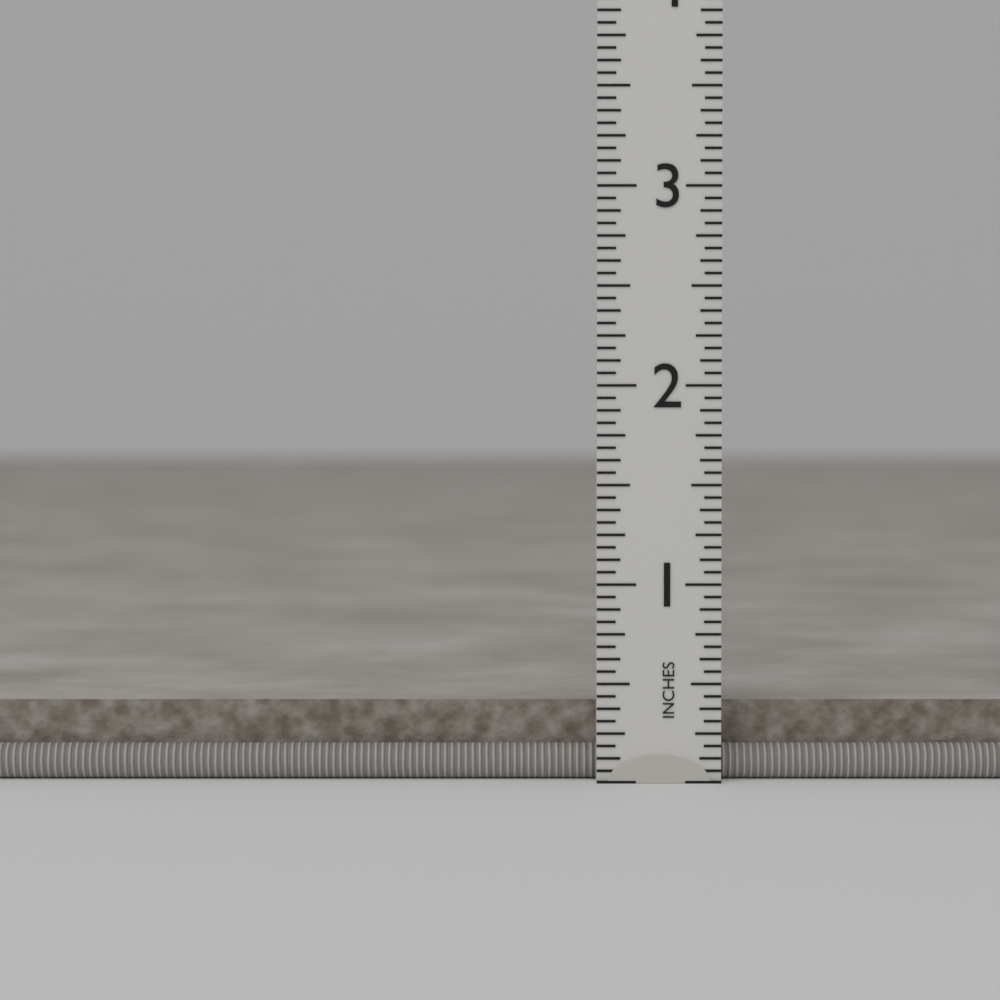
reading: 0.4000 in
